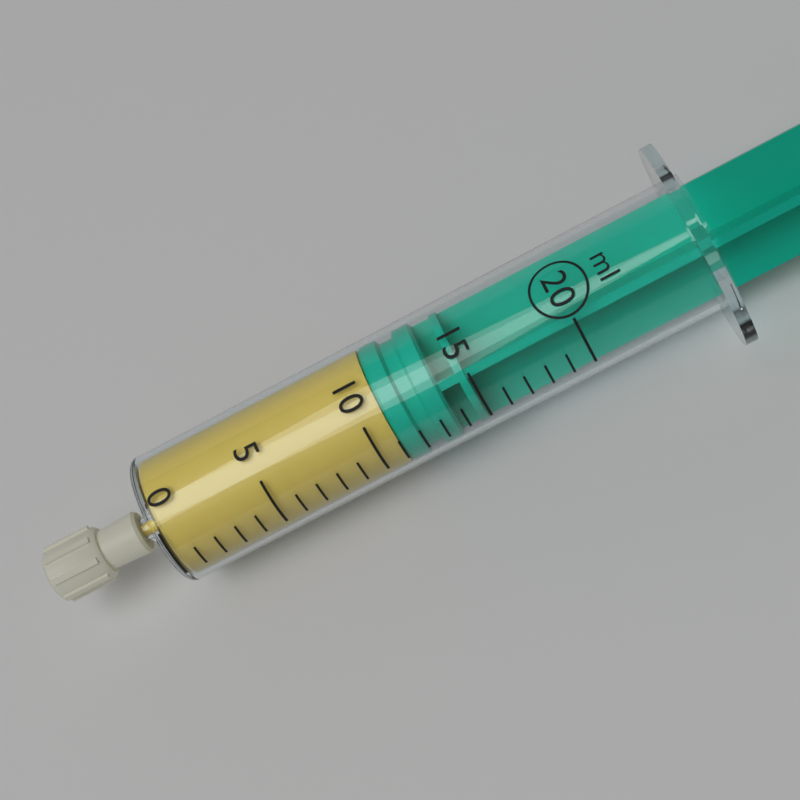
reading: 11 ml
